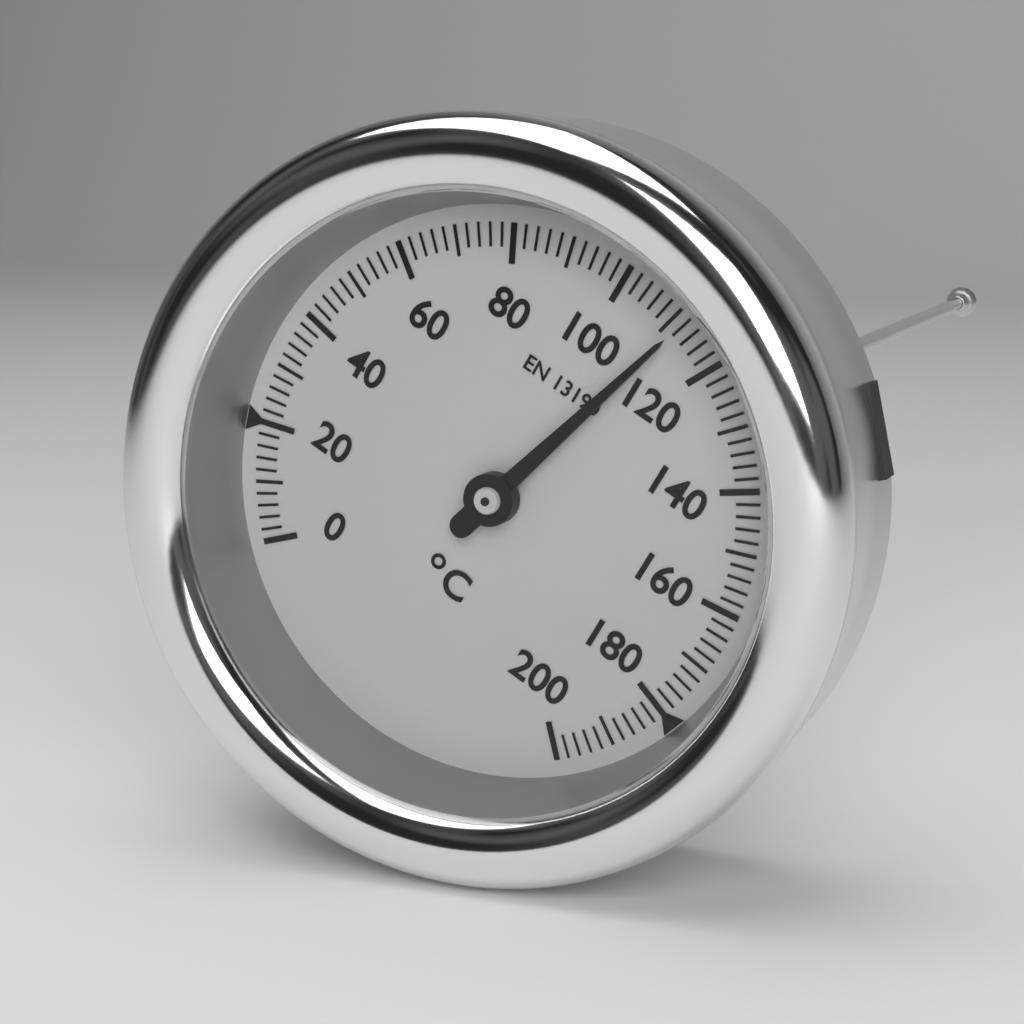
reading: 112 °C
